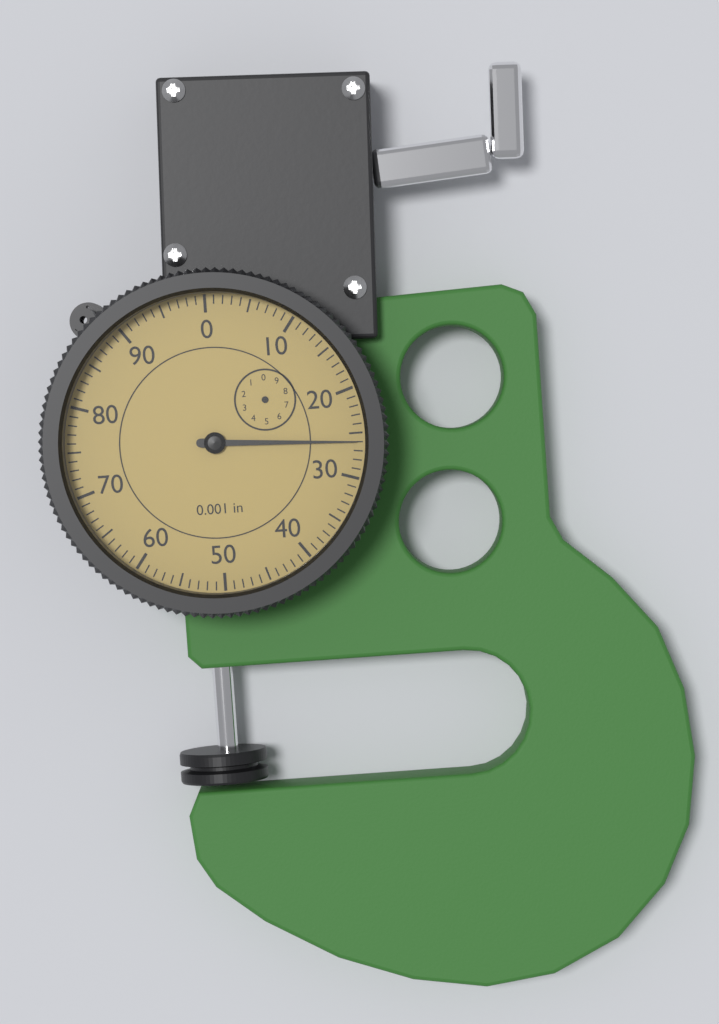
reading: 26 0.001 in
